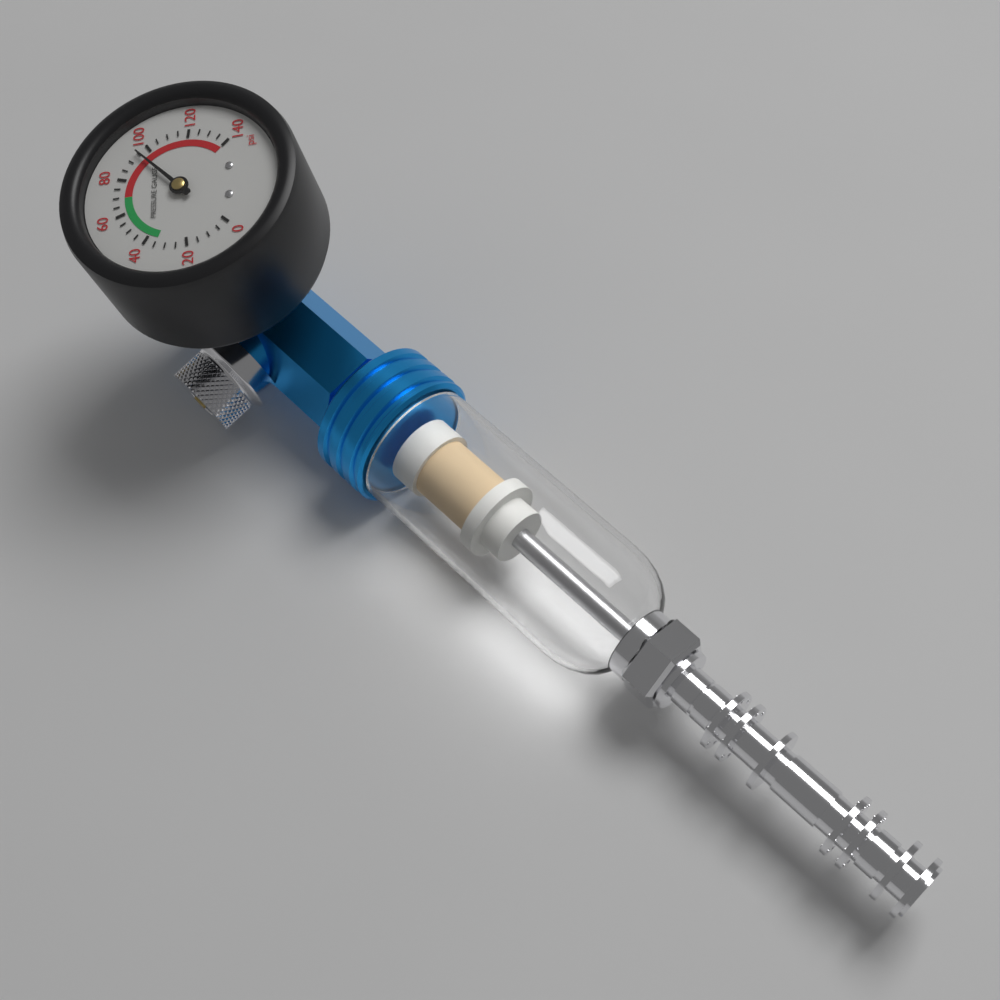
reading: 95 psi
